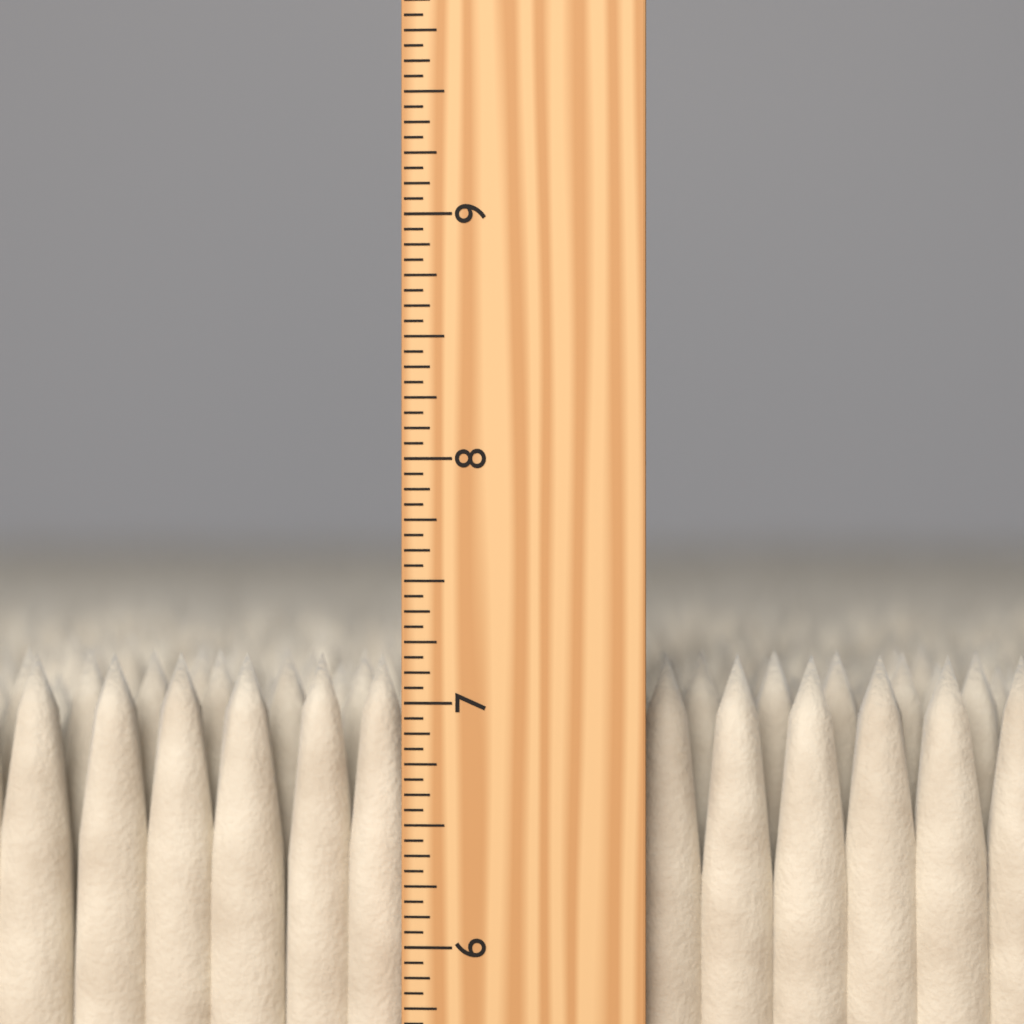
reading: 7.1875 inch
